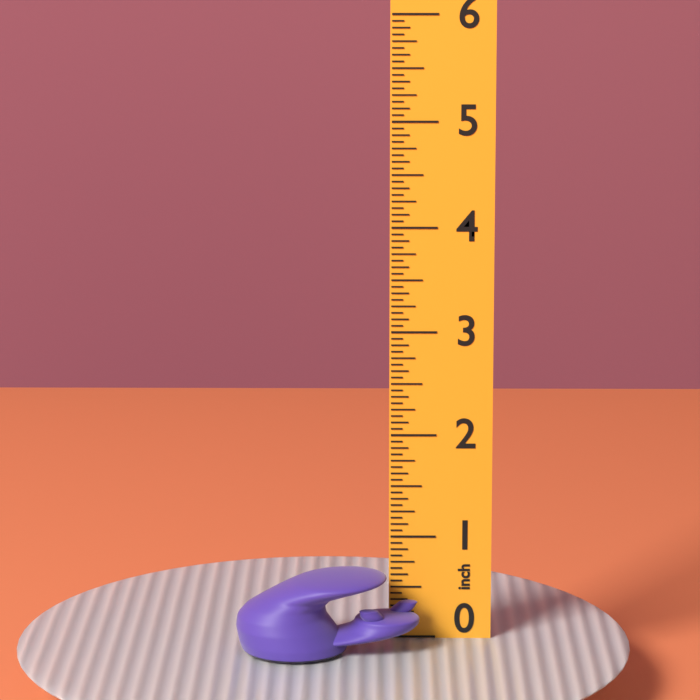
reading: 0.7500 inch
